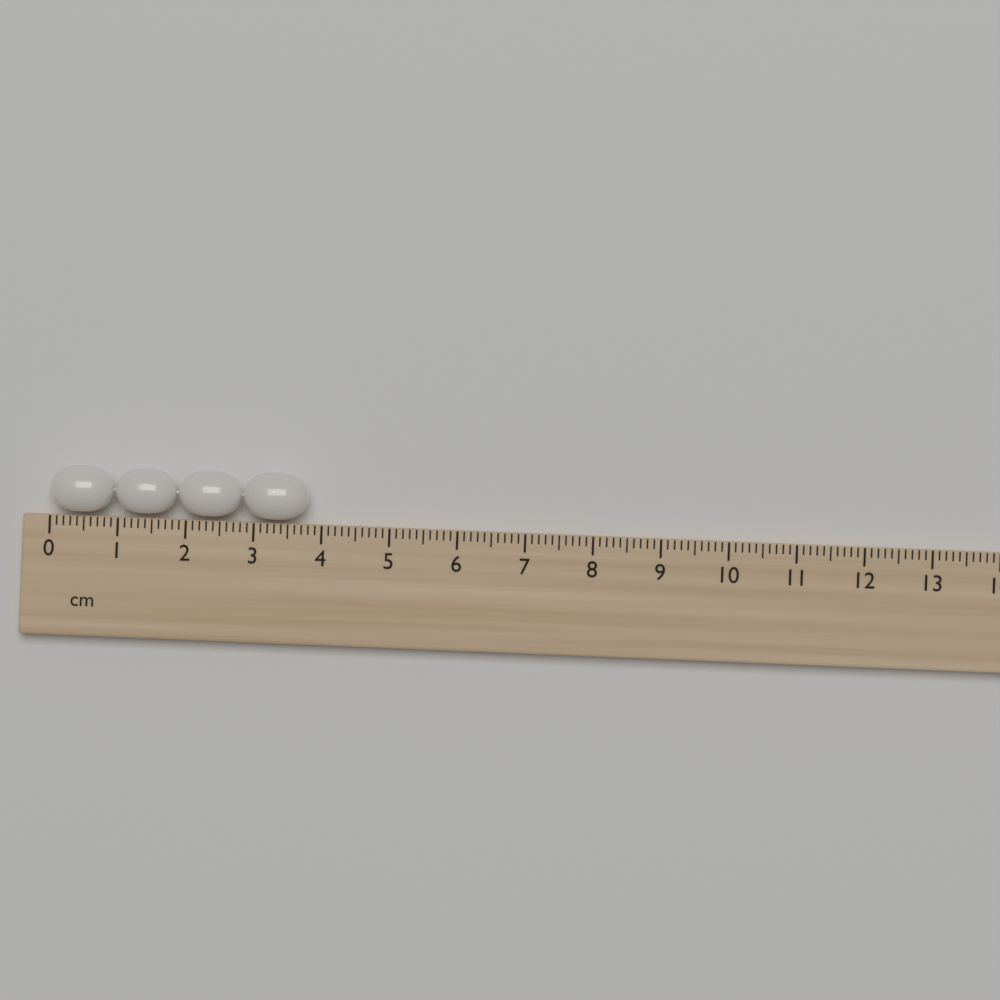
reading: 3.8 cm
